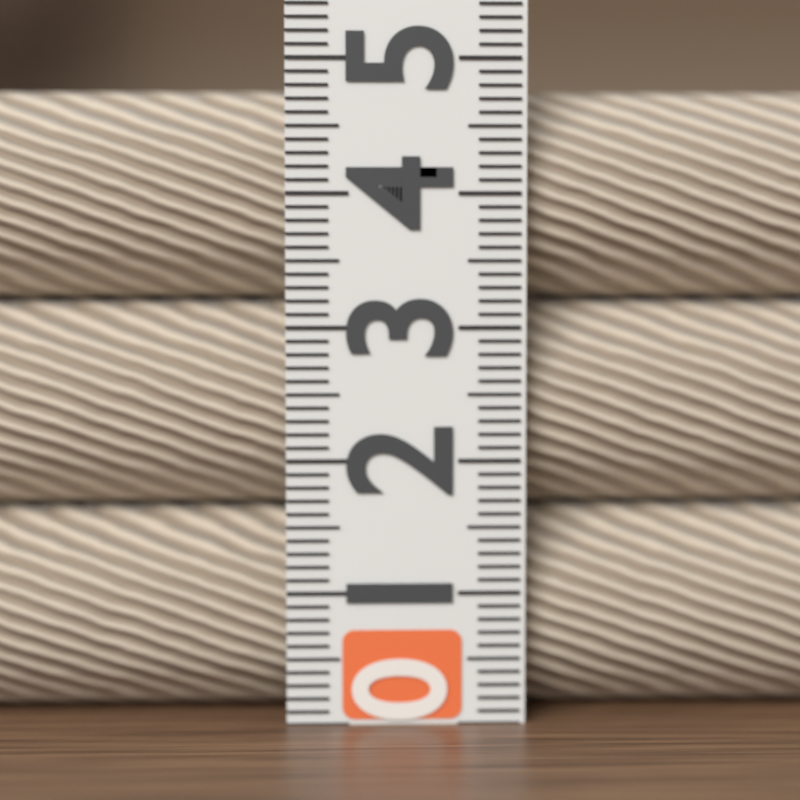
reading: 4.8 (no unit)
